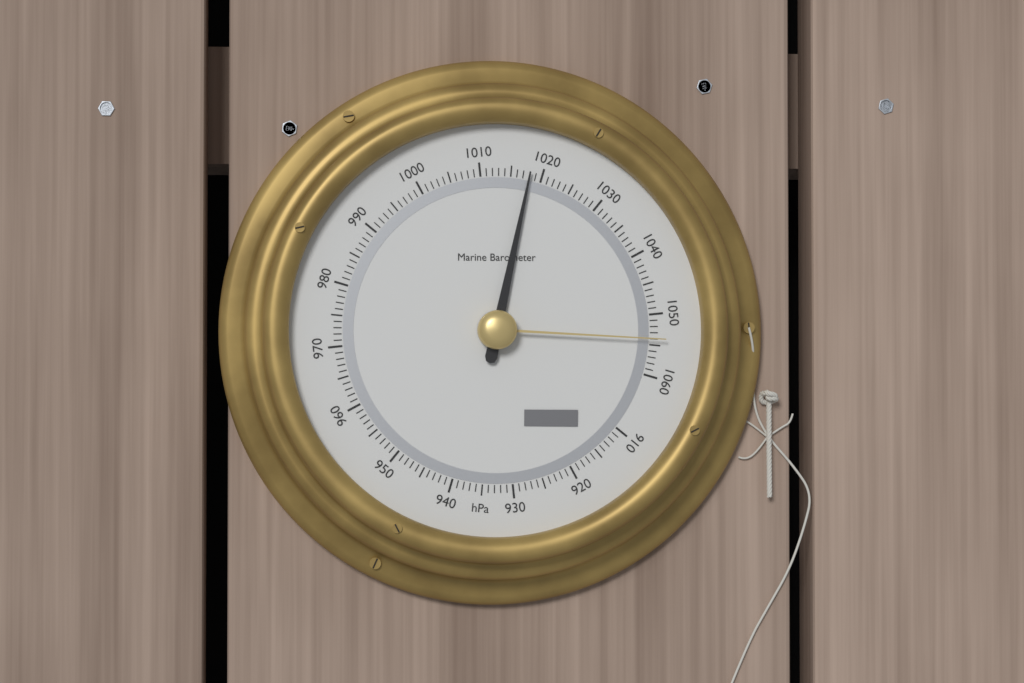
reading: 1018 hPa
